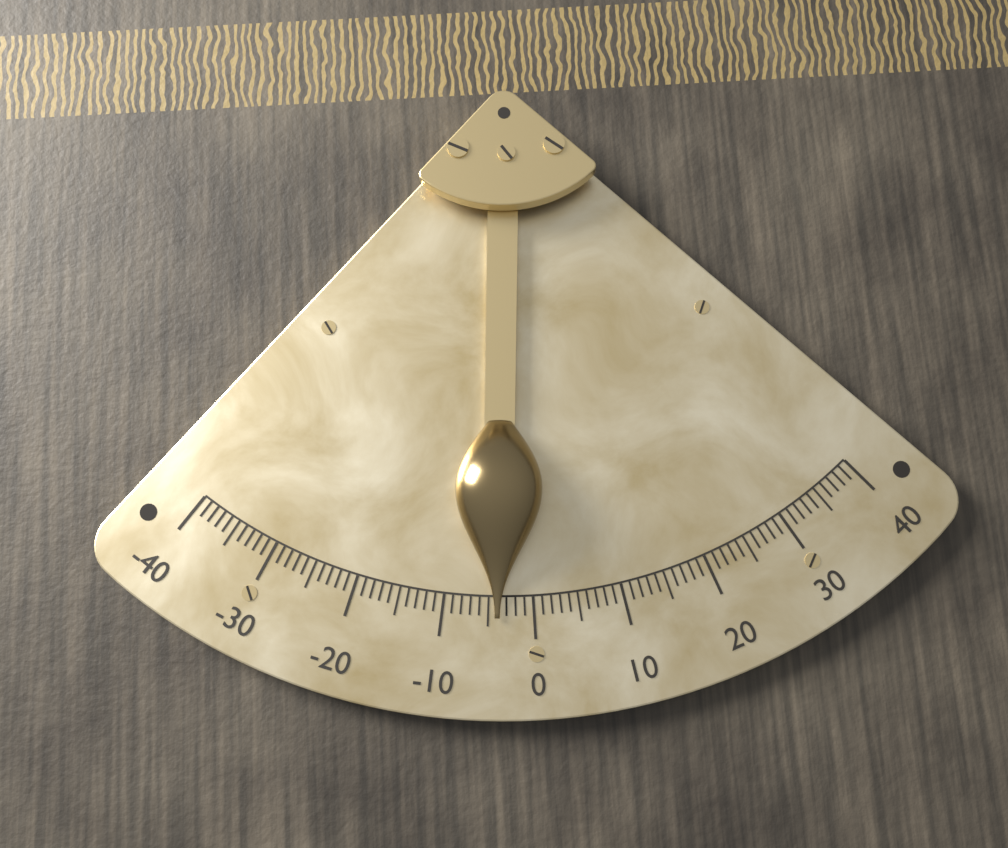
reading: -4 (no unit)
